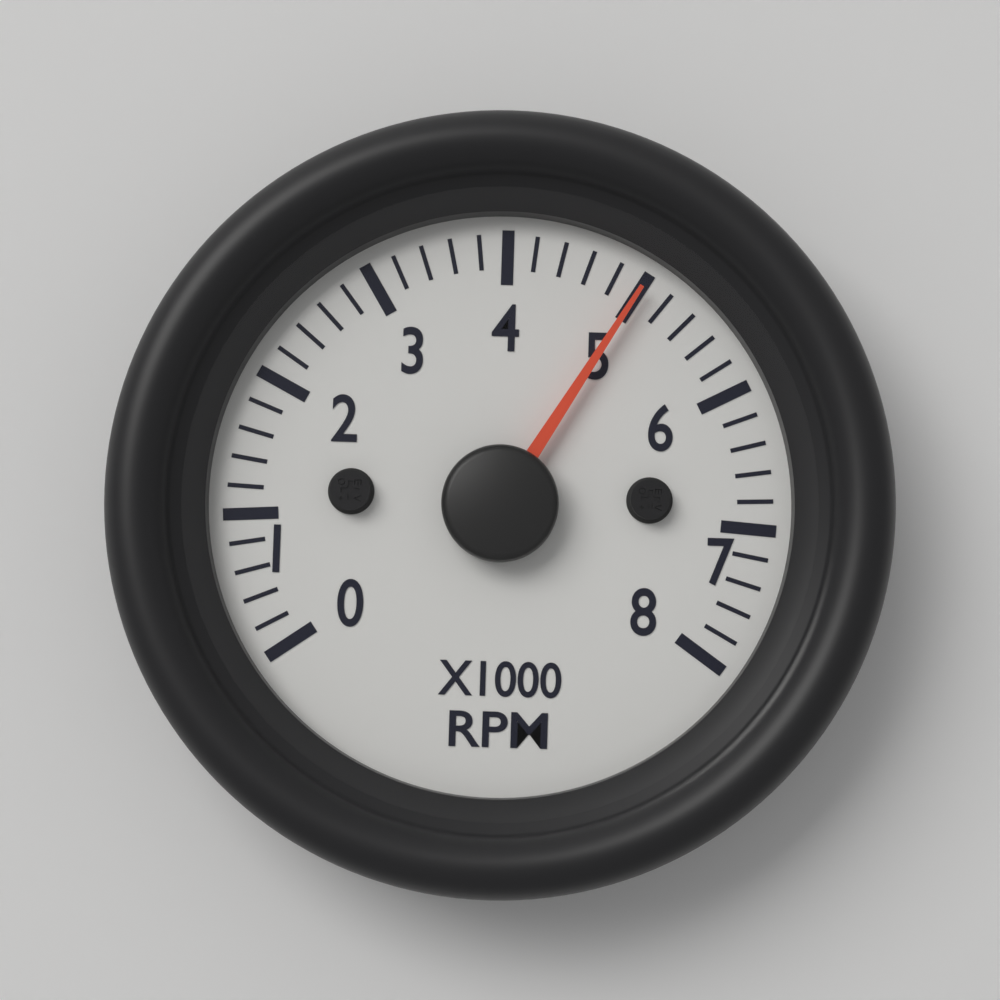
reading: 5000 RPM
